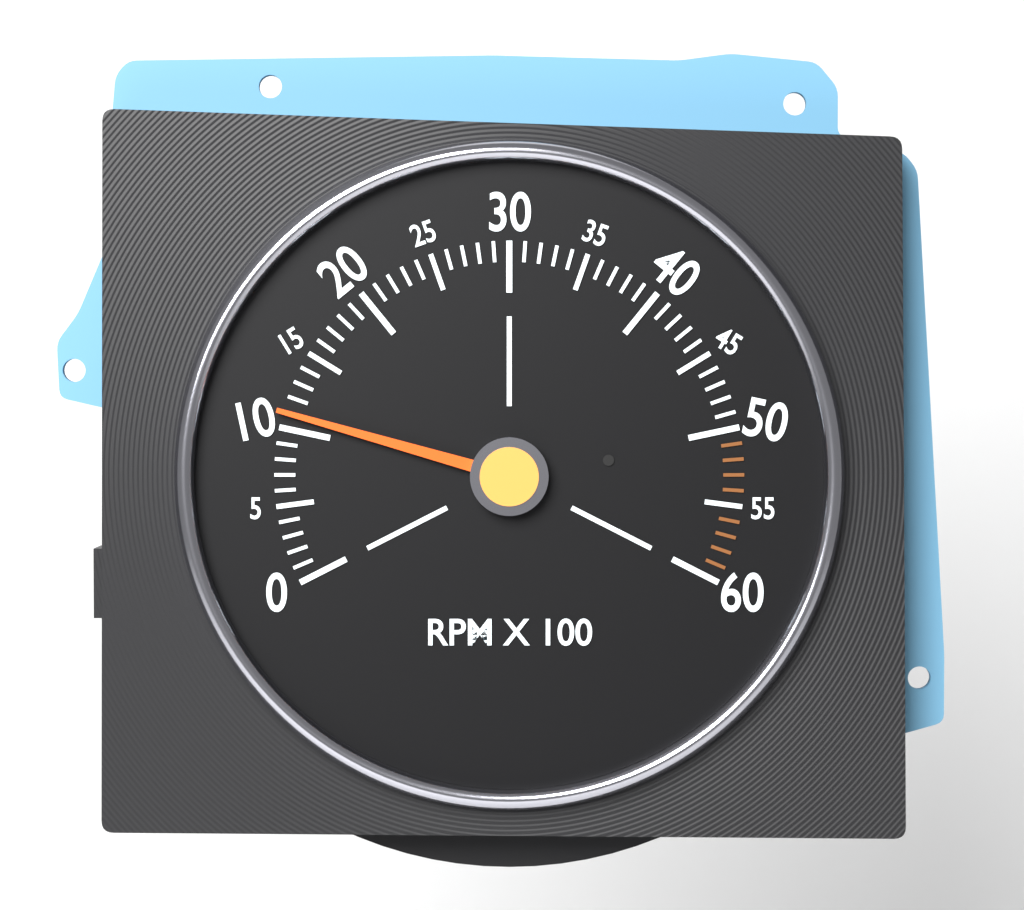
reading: 1100 RPM
